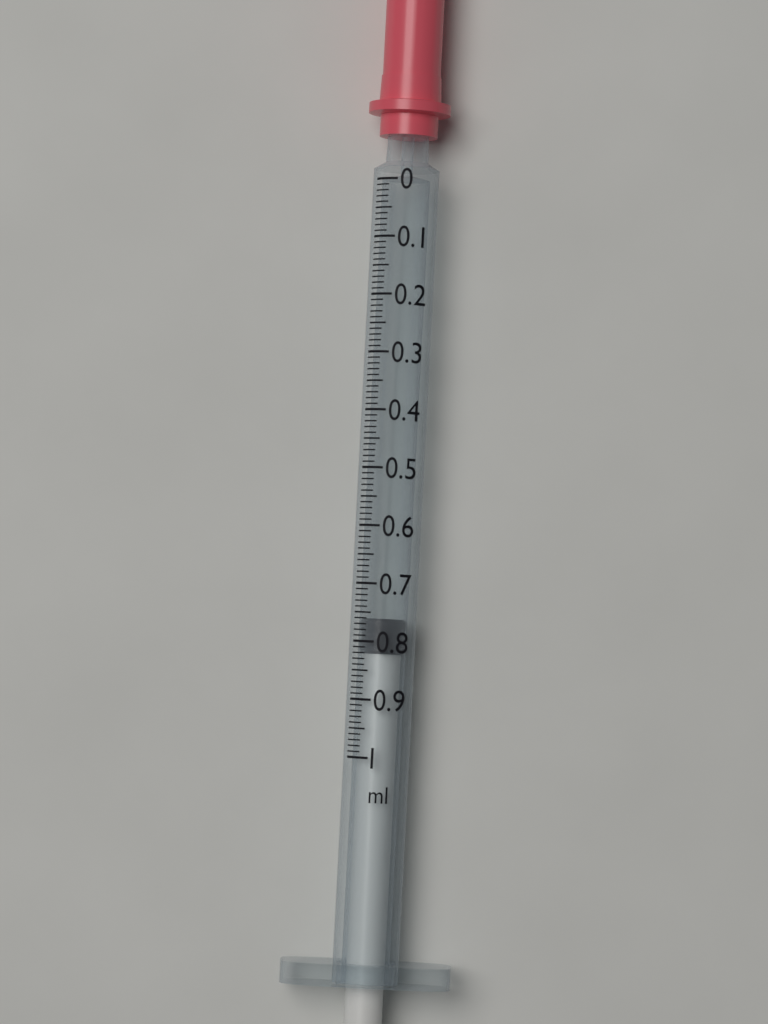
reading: 0.76 ml
